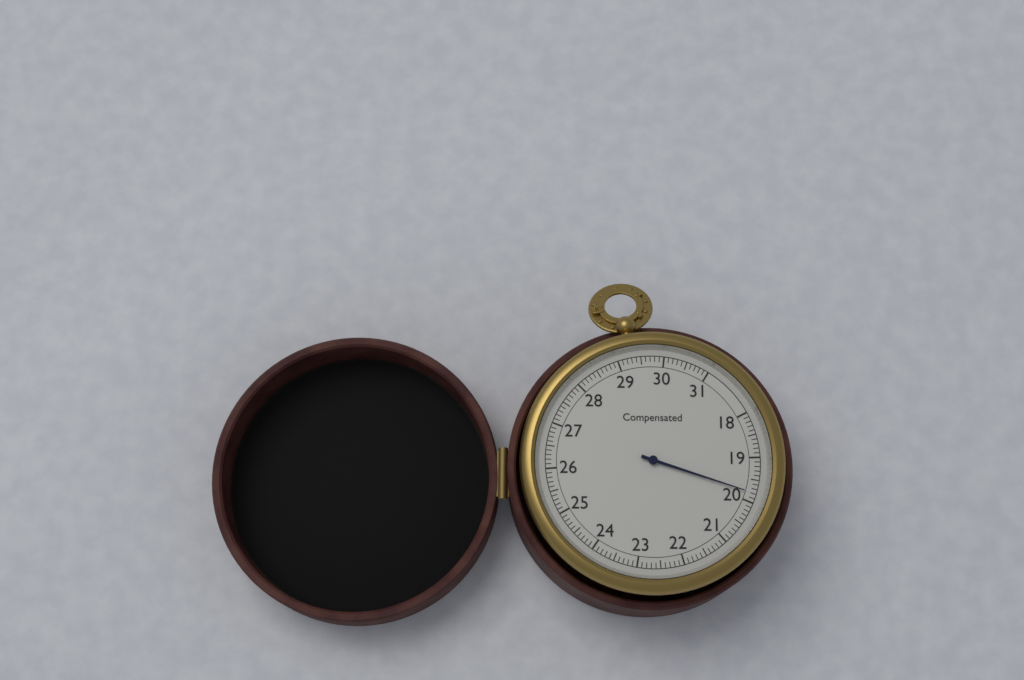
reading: 19.8 (no unit)
